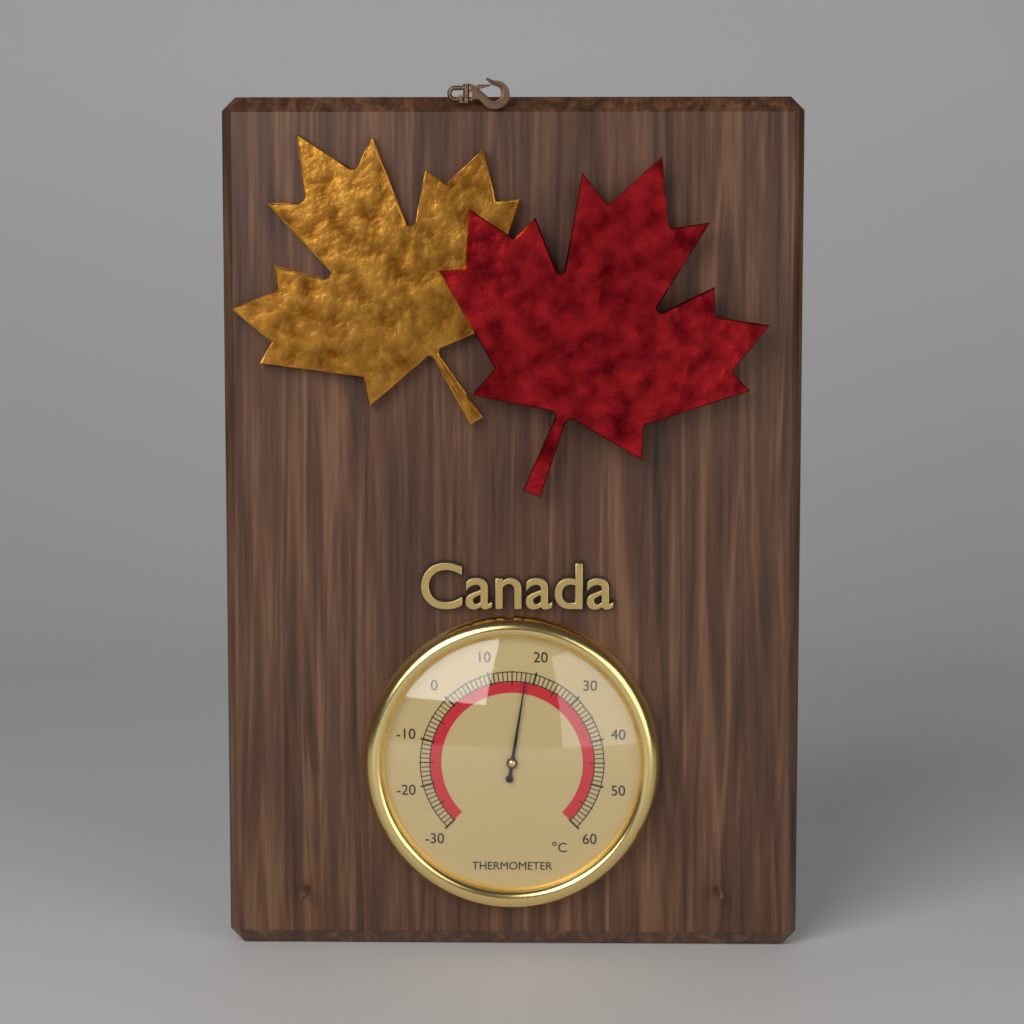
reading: 18 °C
